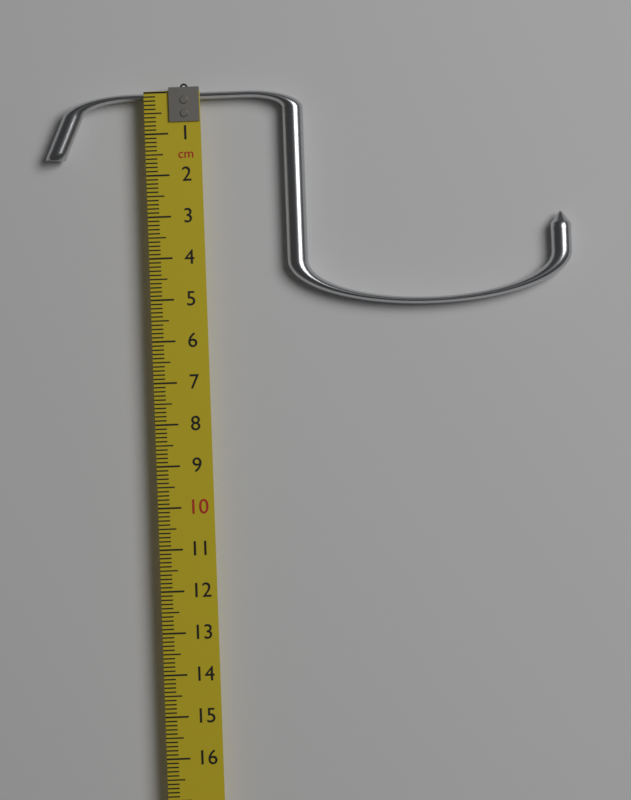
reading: 5.3 cm
